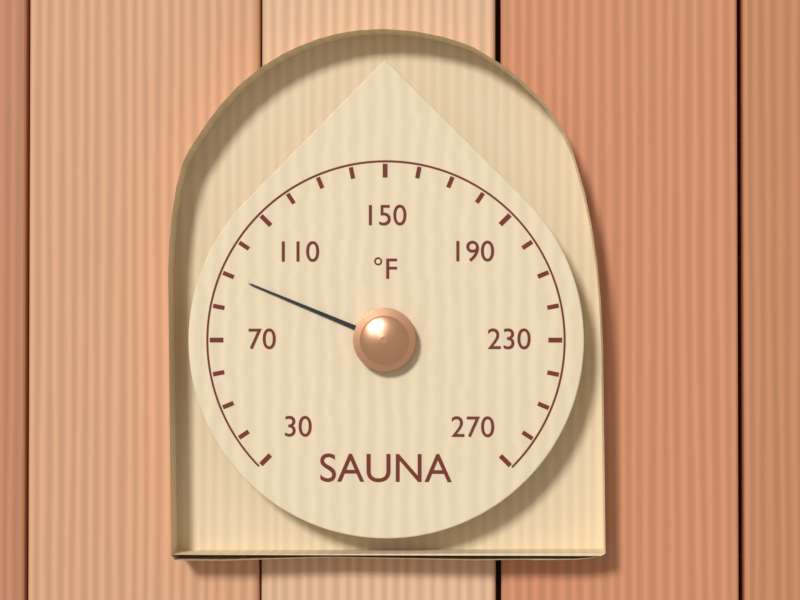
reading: 90 °F
